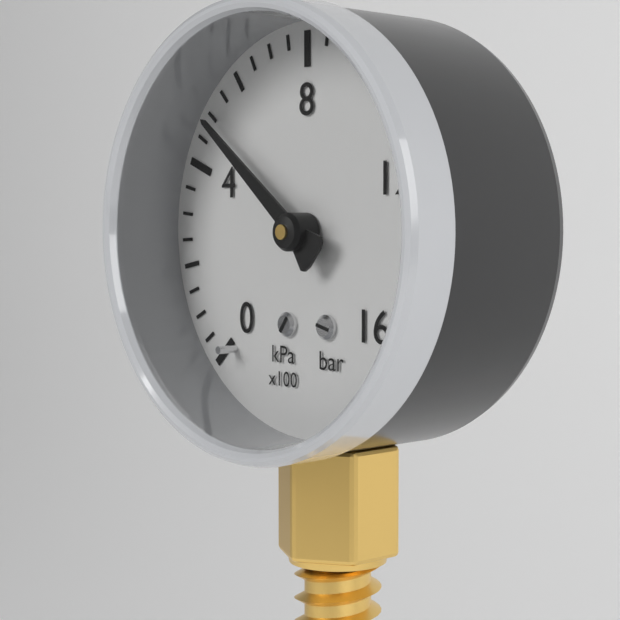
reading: 500 kPa
